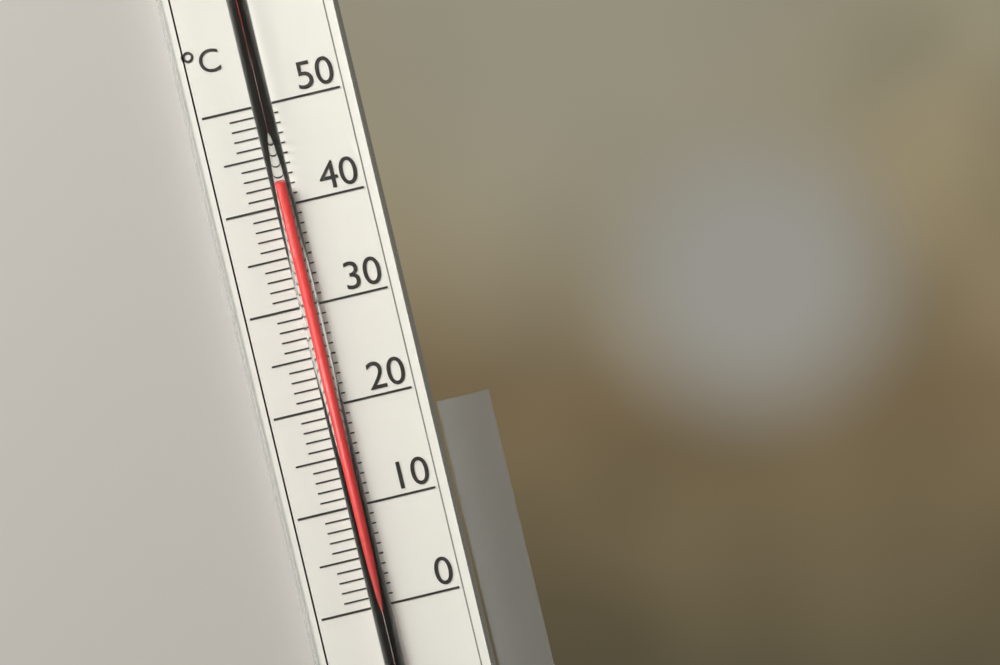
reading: 42 °C
